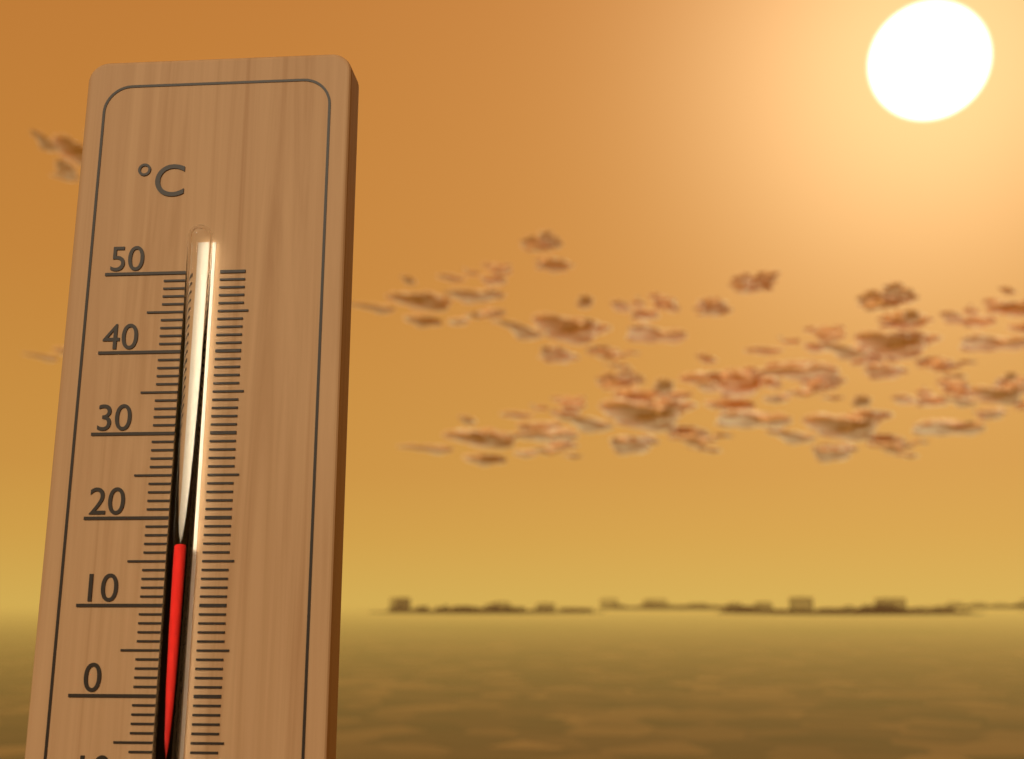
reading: 17 °C
